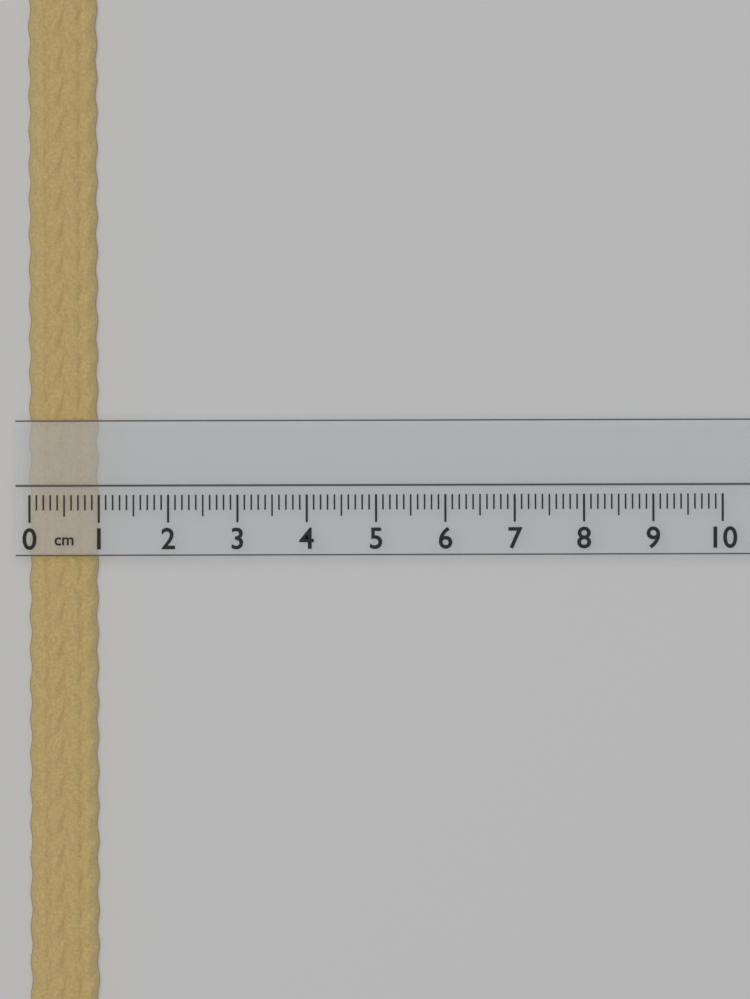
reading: 1.0 cm
